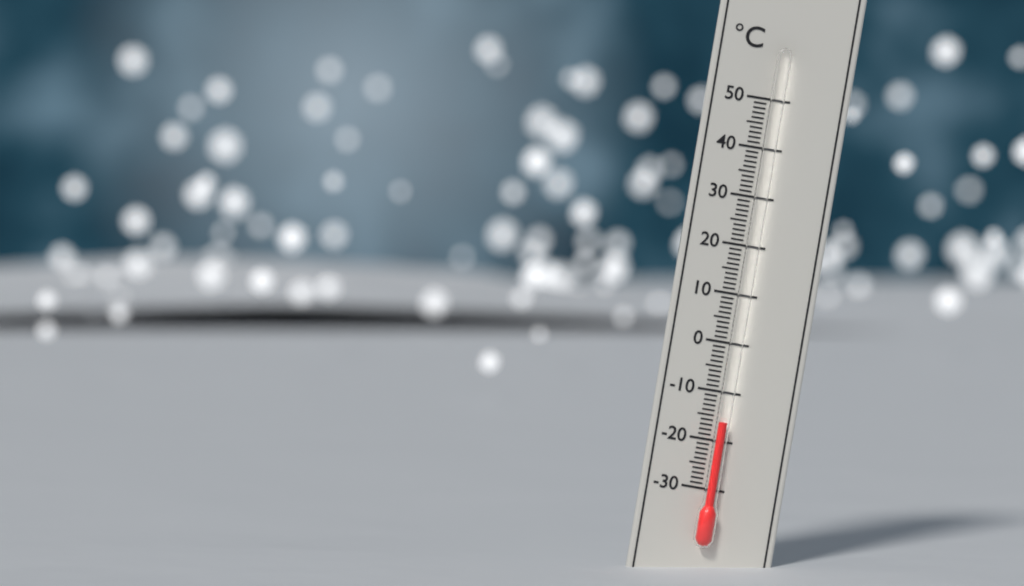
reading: -16 °C
